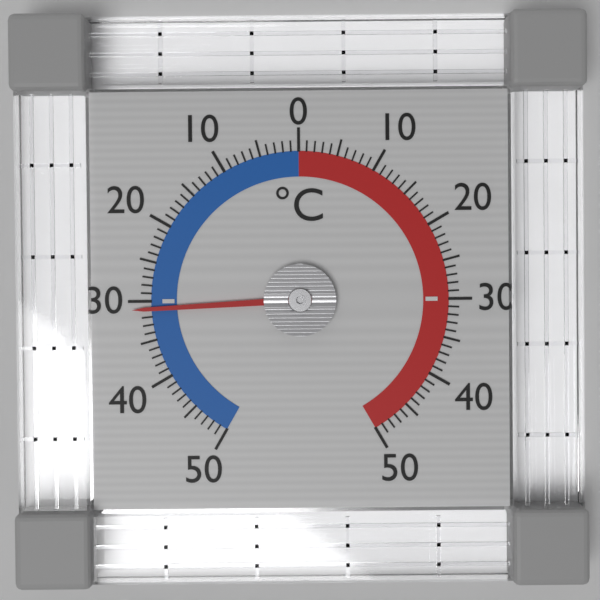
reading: -31 °C
